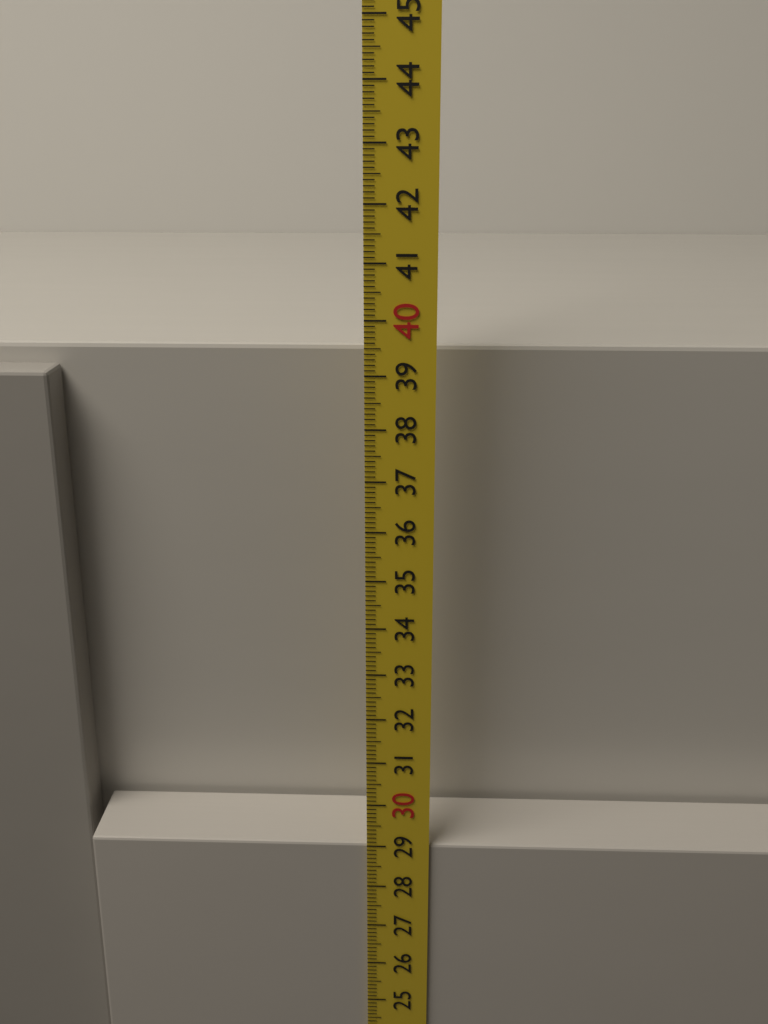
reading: 29.0 cm
